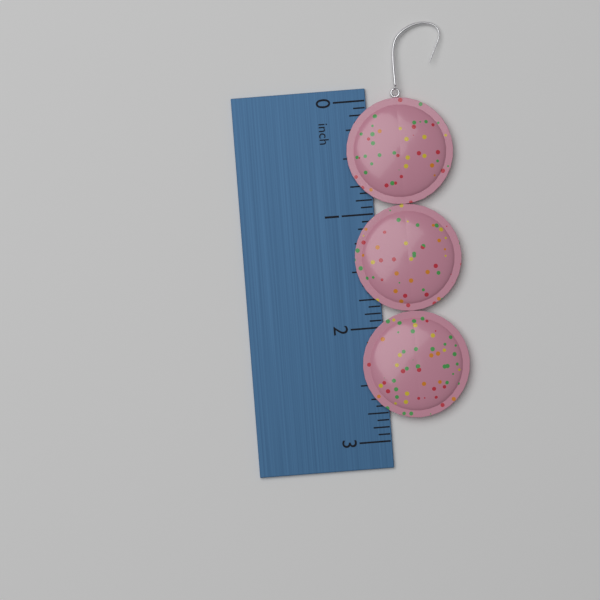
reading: 2.8125 inch
